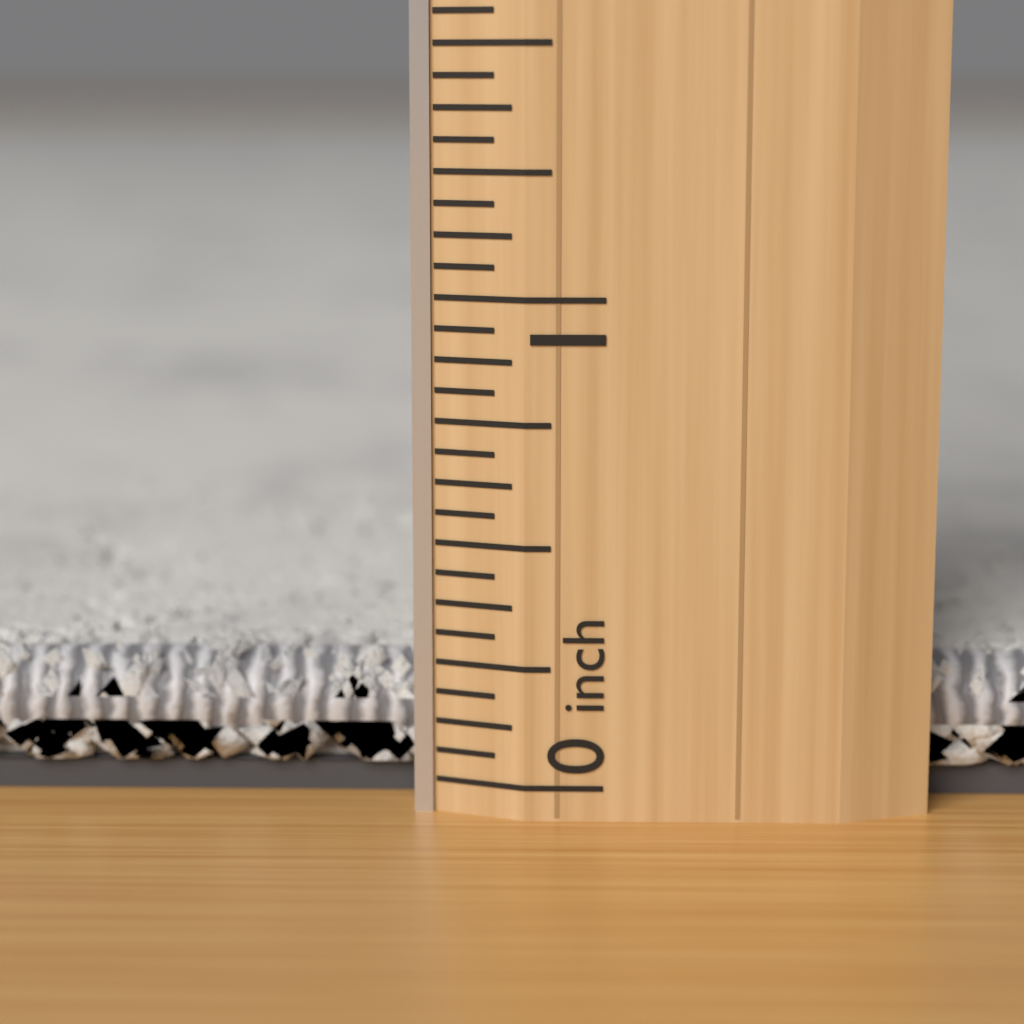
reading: 0.2500 inch
